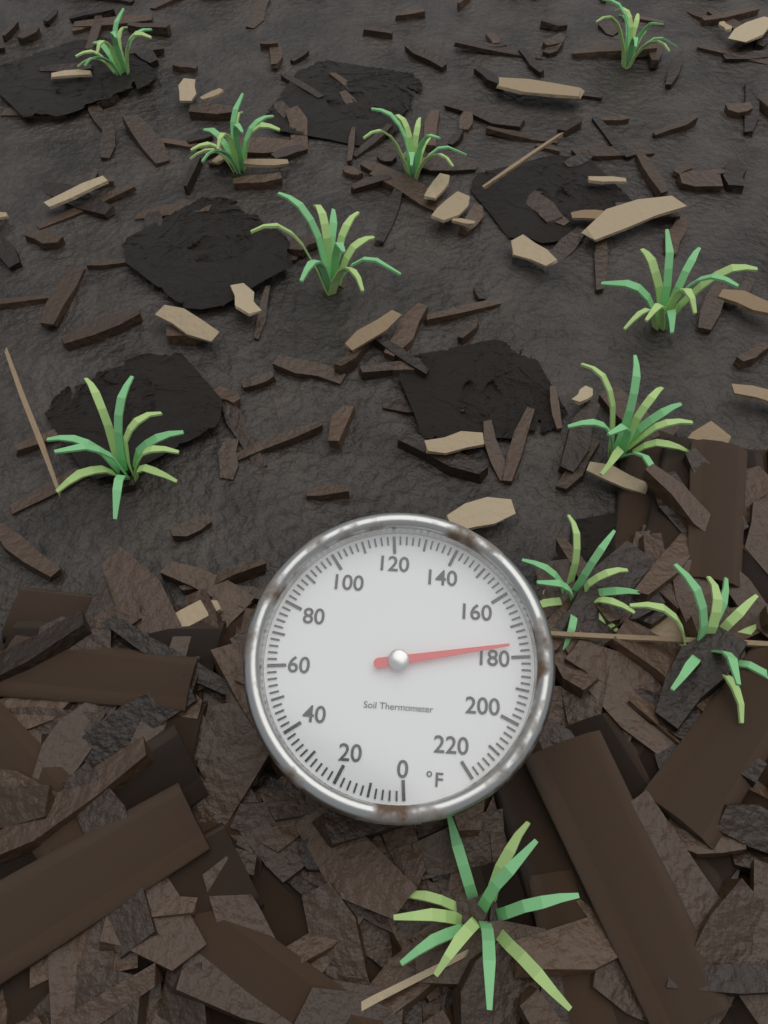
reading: 176 °F
